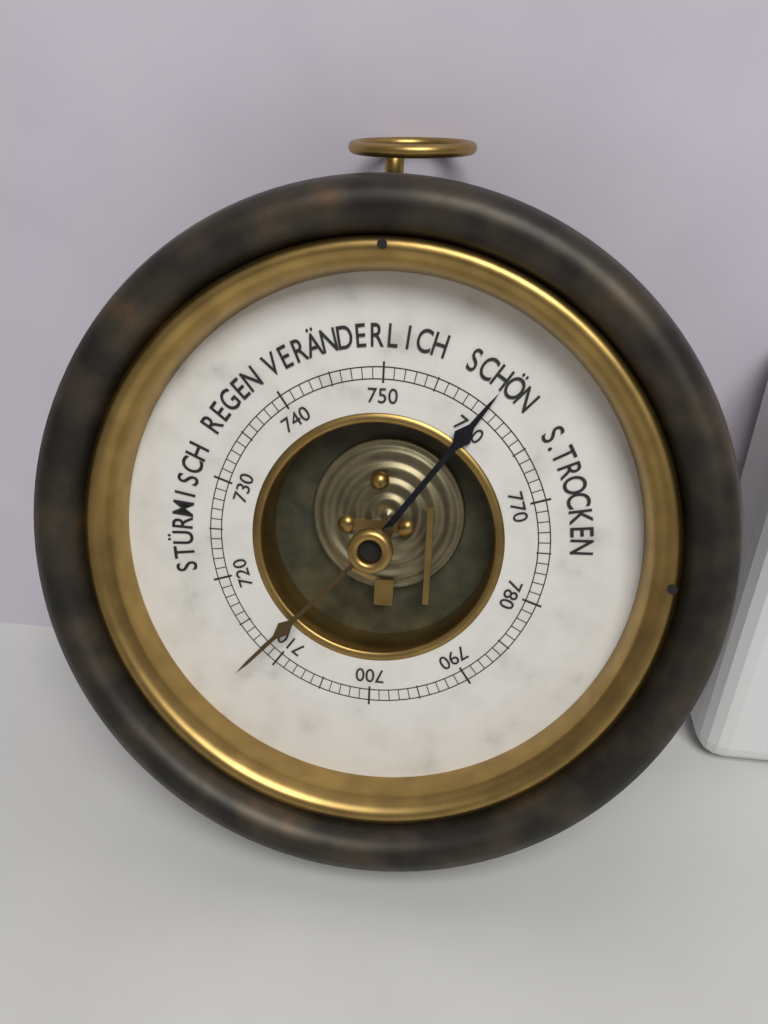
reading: 760 mmHg
